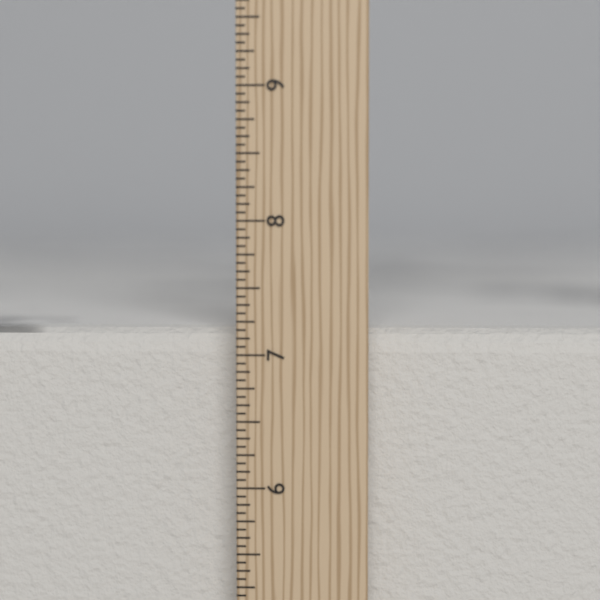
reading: 7.1875 in
